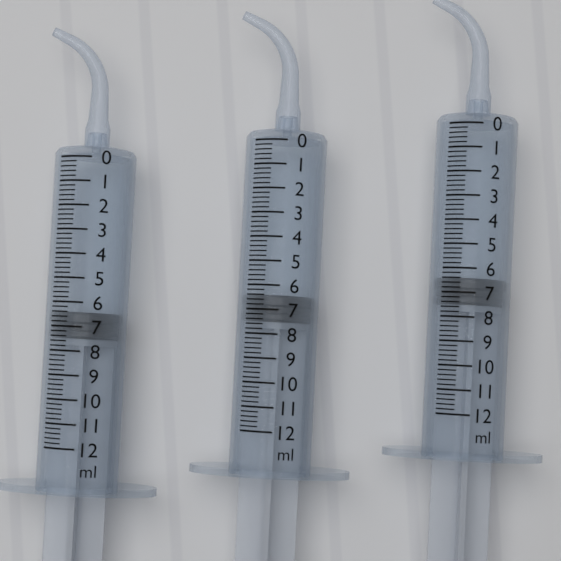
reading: 6.4 ml
